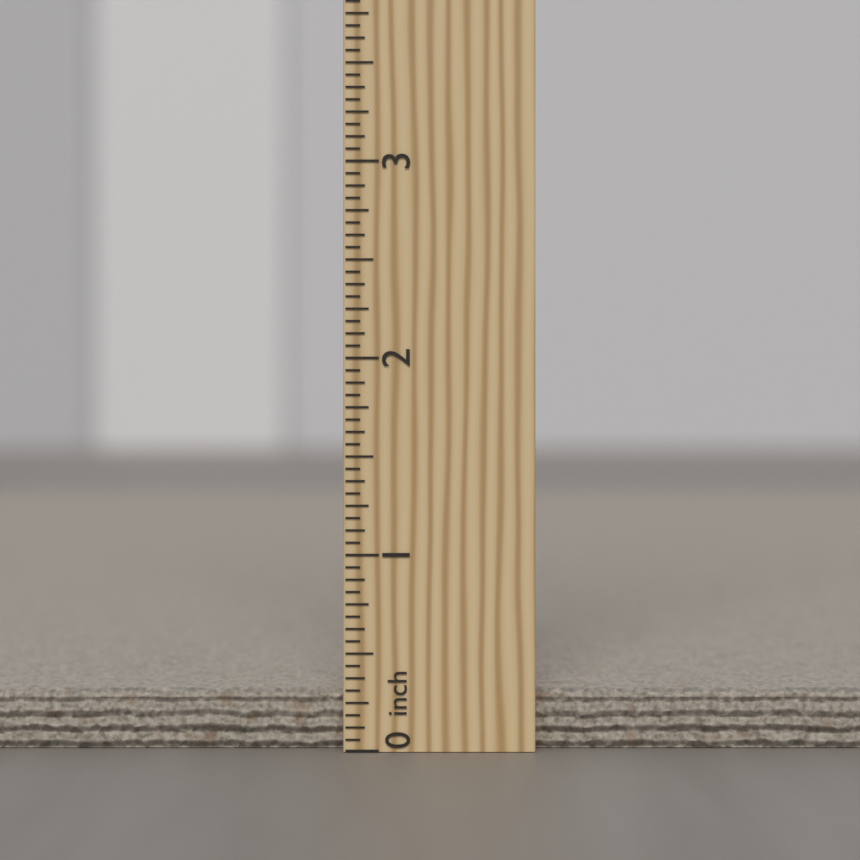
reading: 0.3000 inch
